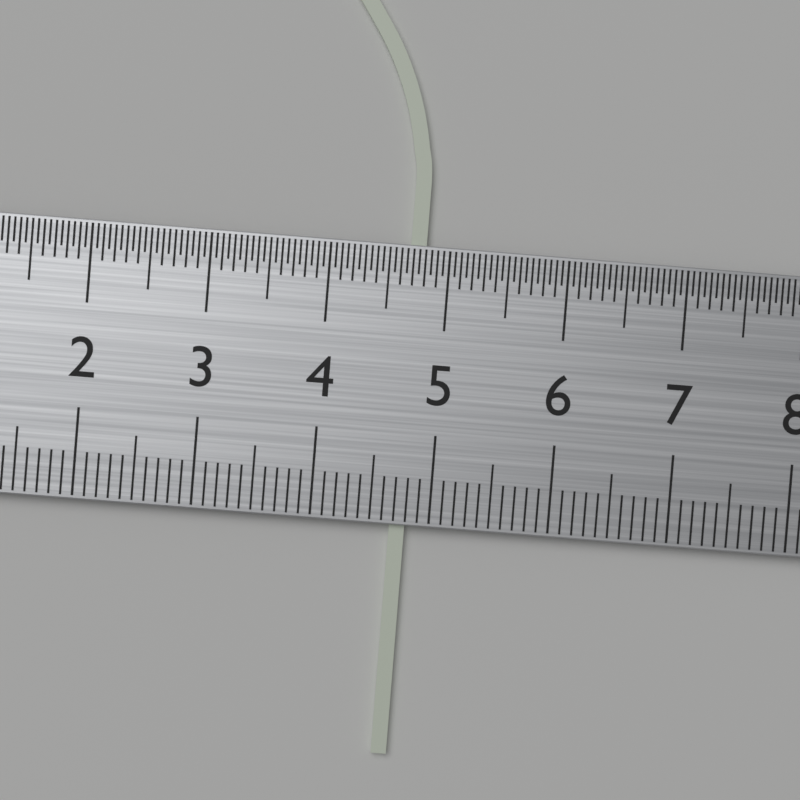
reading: 4.8 cm
